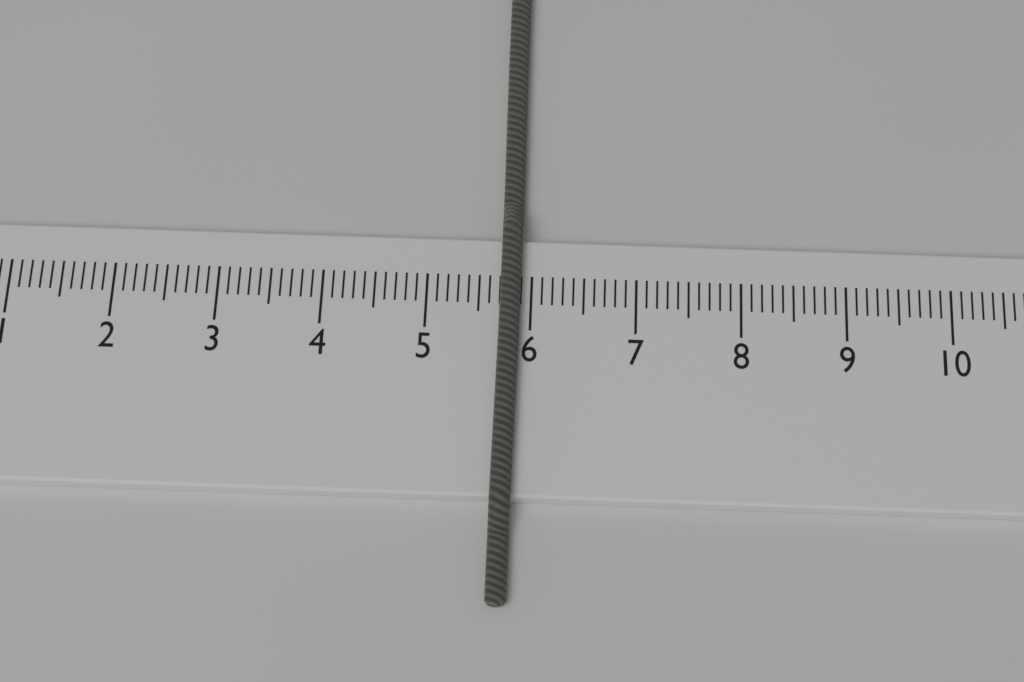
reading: 5.9 cm
